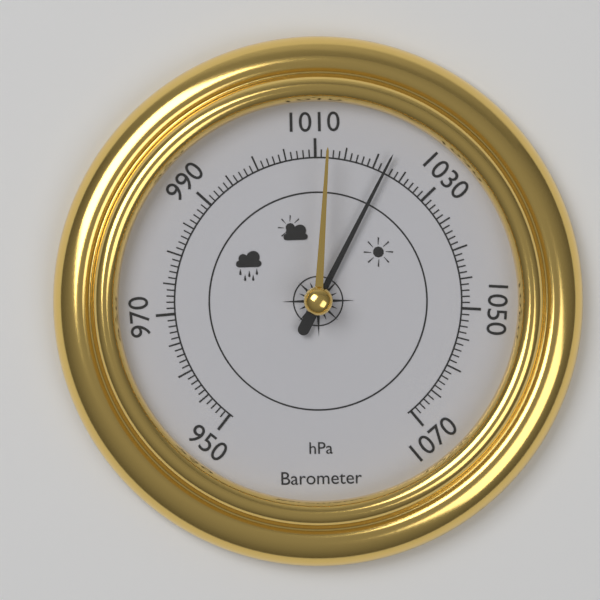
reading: 1022 hPa
